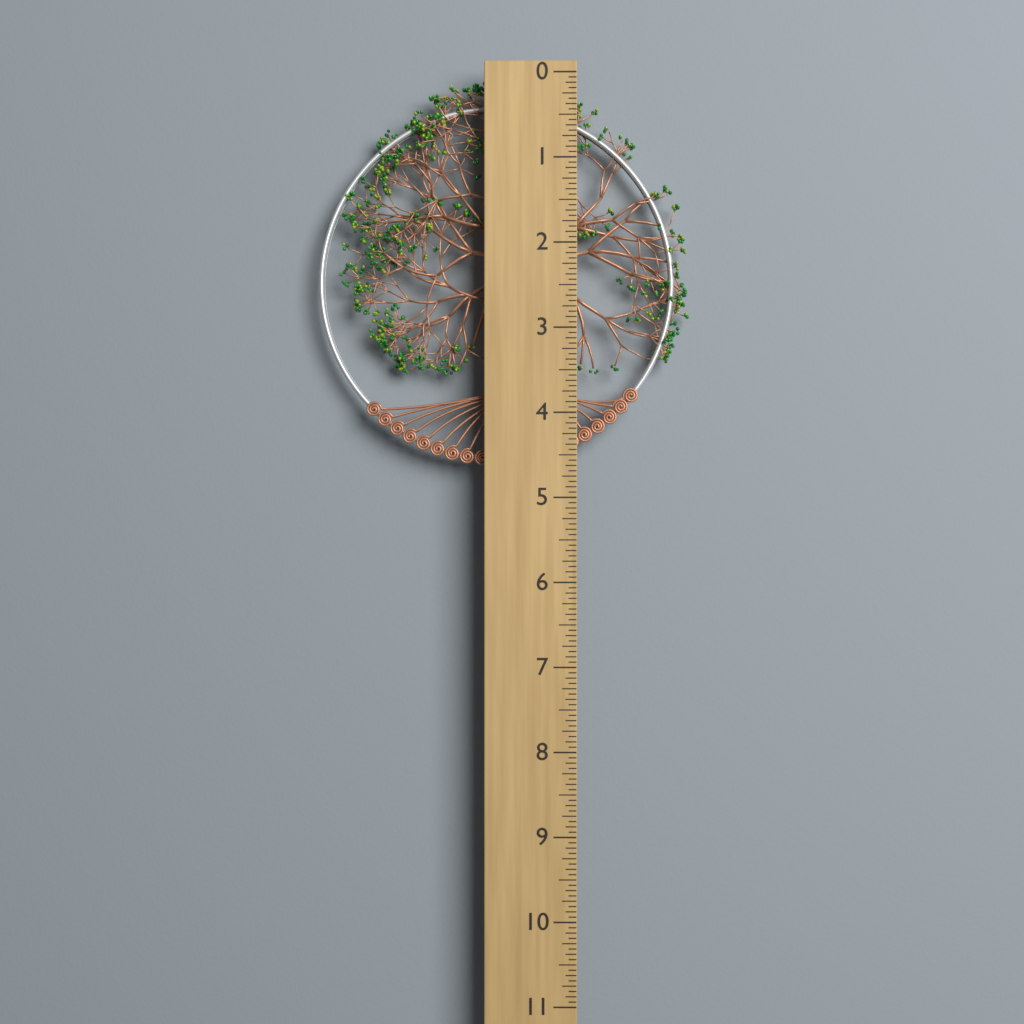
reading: 4.6250 (no unit)
